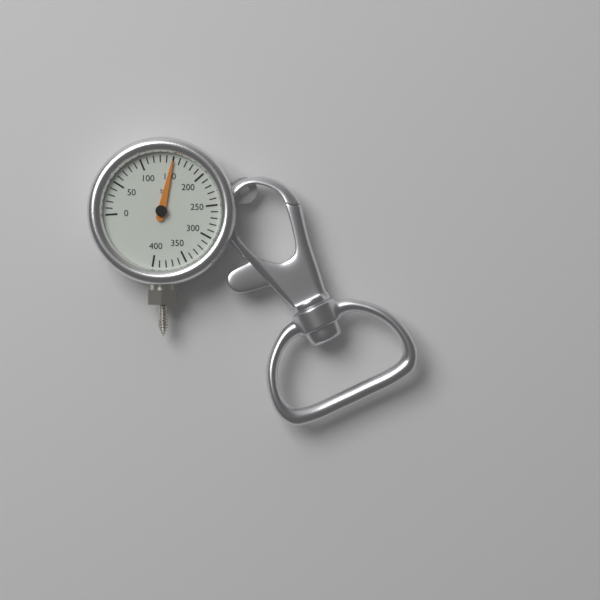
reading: 150 bar
